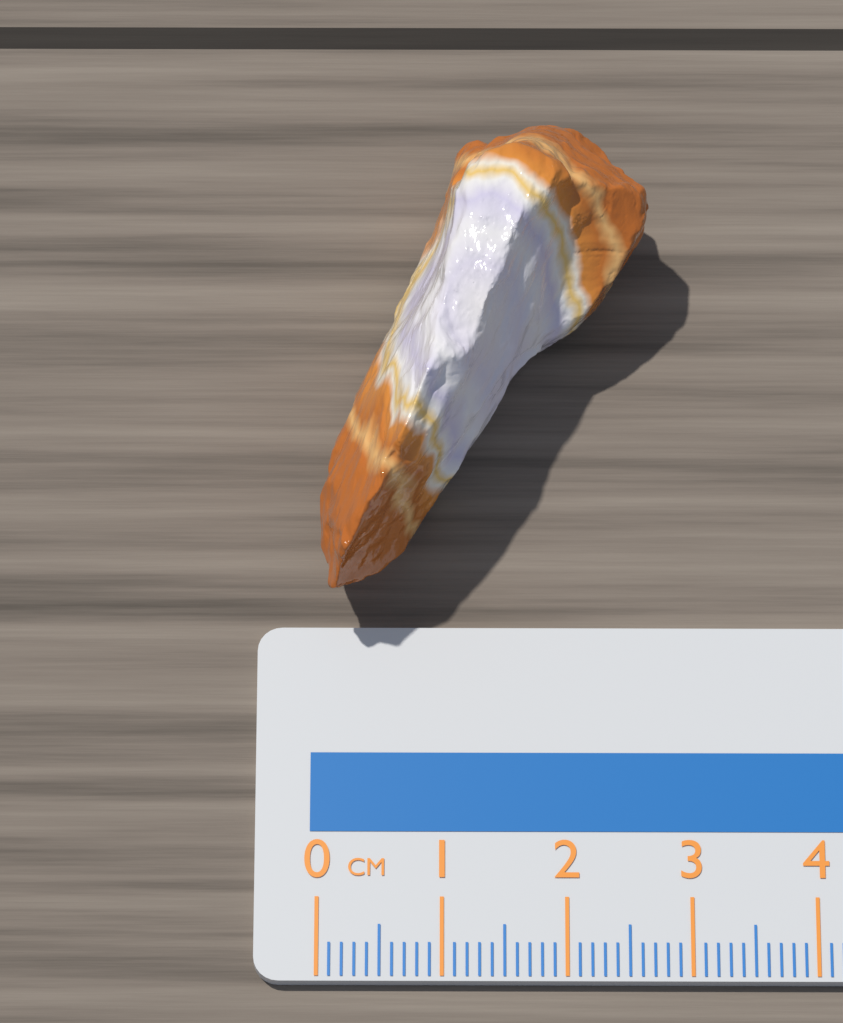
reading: 2.7 cm
